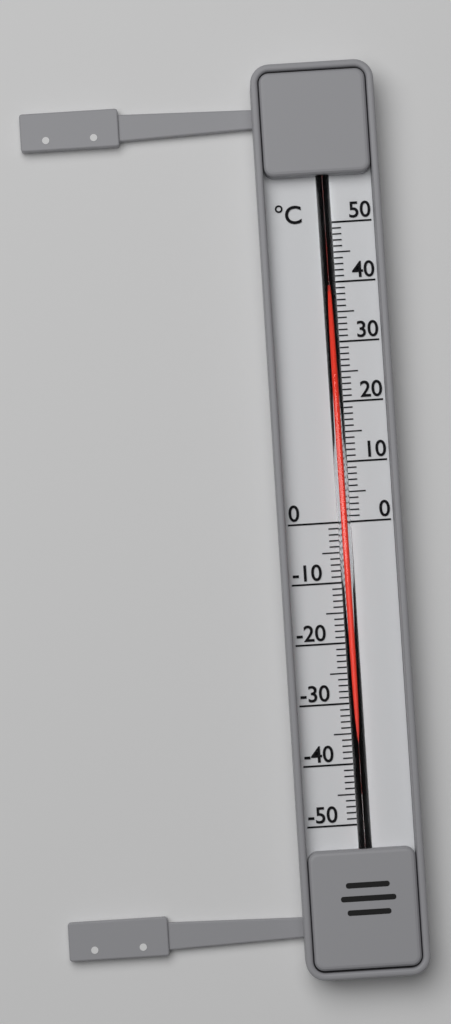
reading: 38 °C
